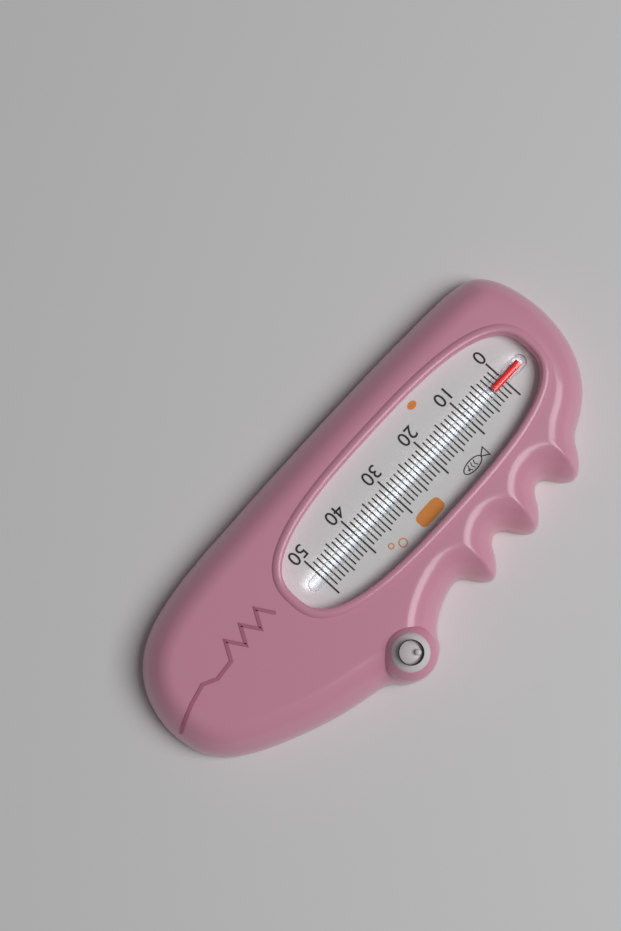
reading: 3 (no unit)
